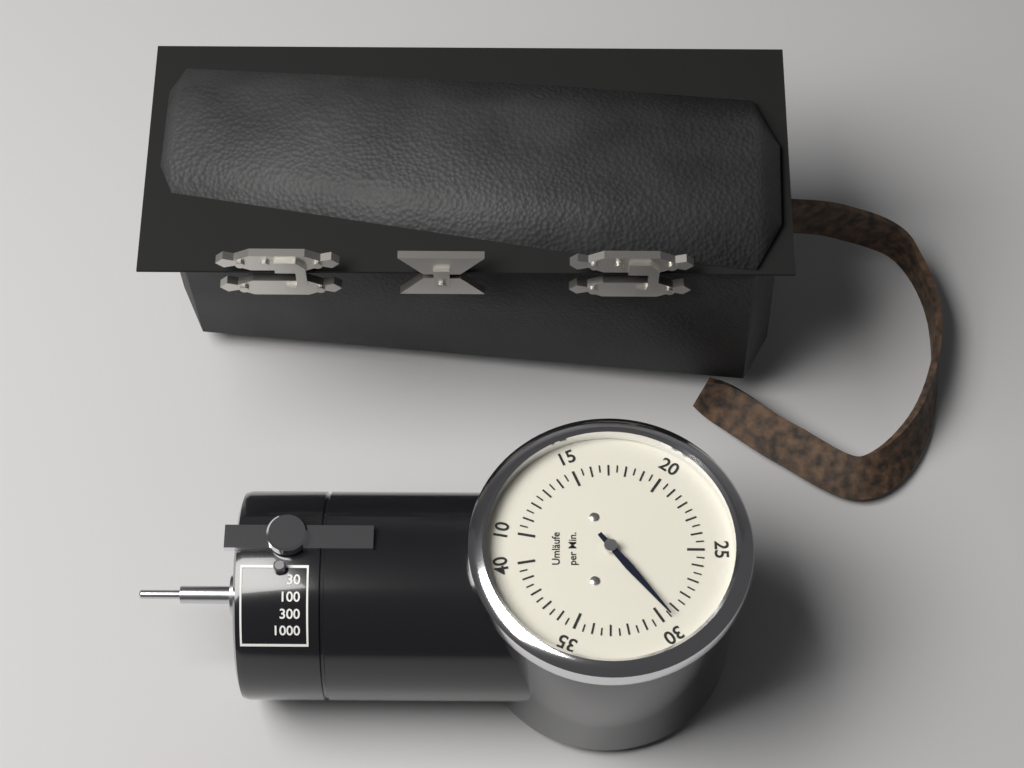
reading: 29.5 Umläufe per Min.
